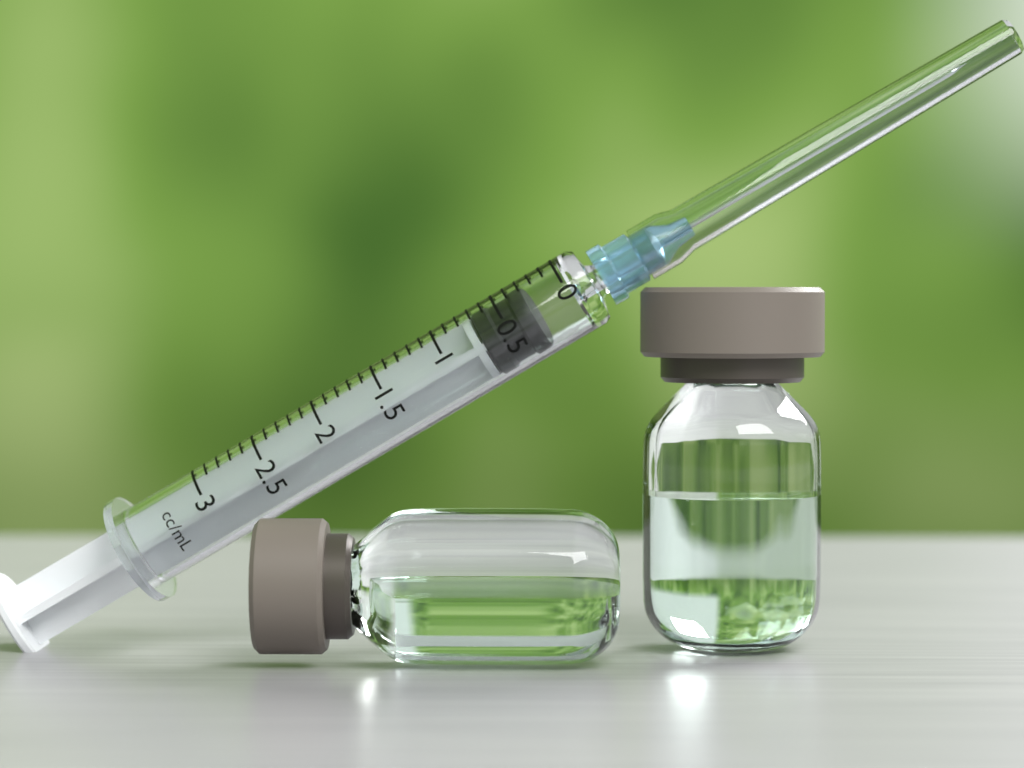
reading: 0.3 mL
